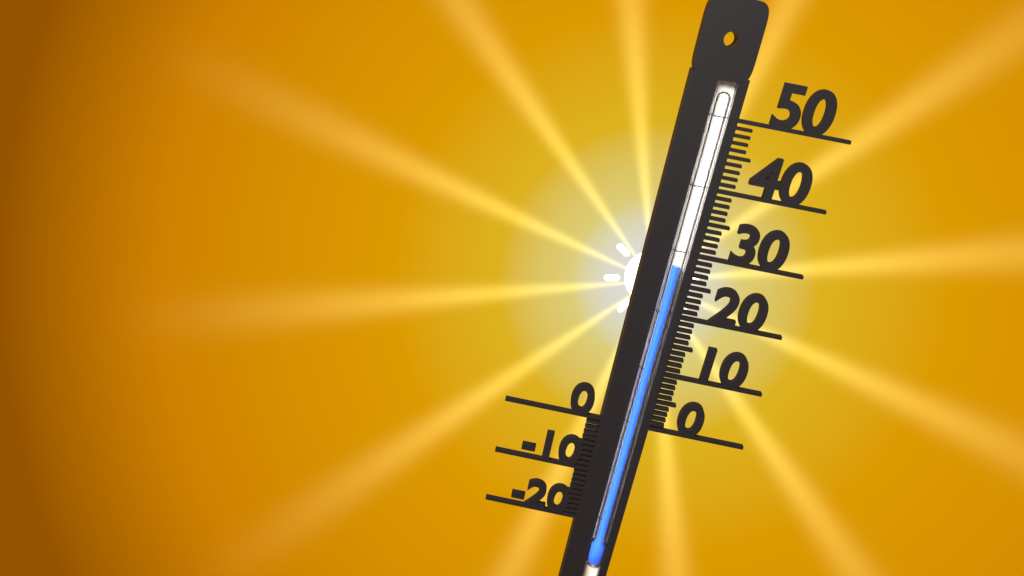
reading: 28 (no unit)
